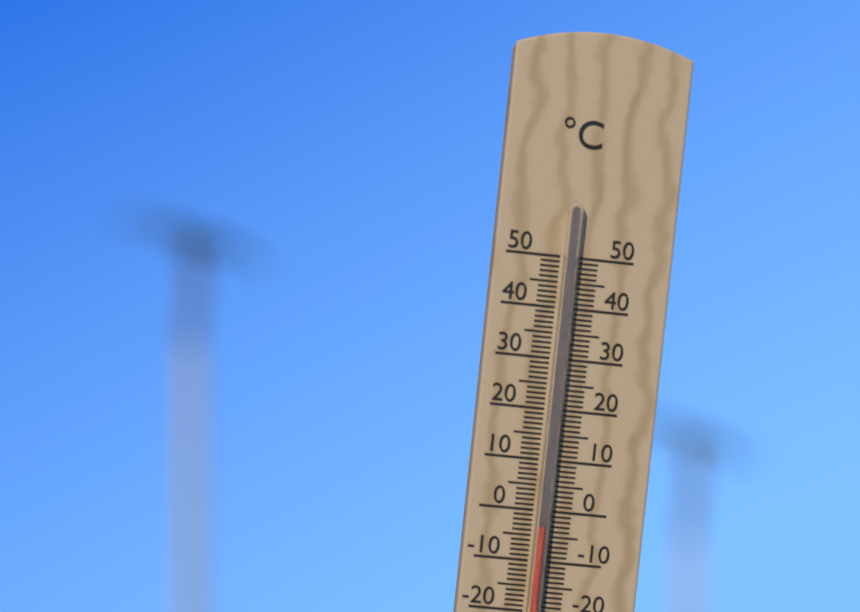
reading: -3 °C
